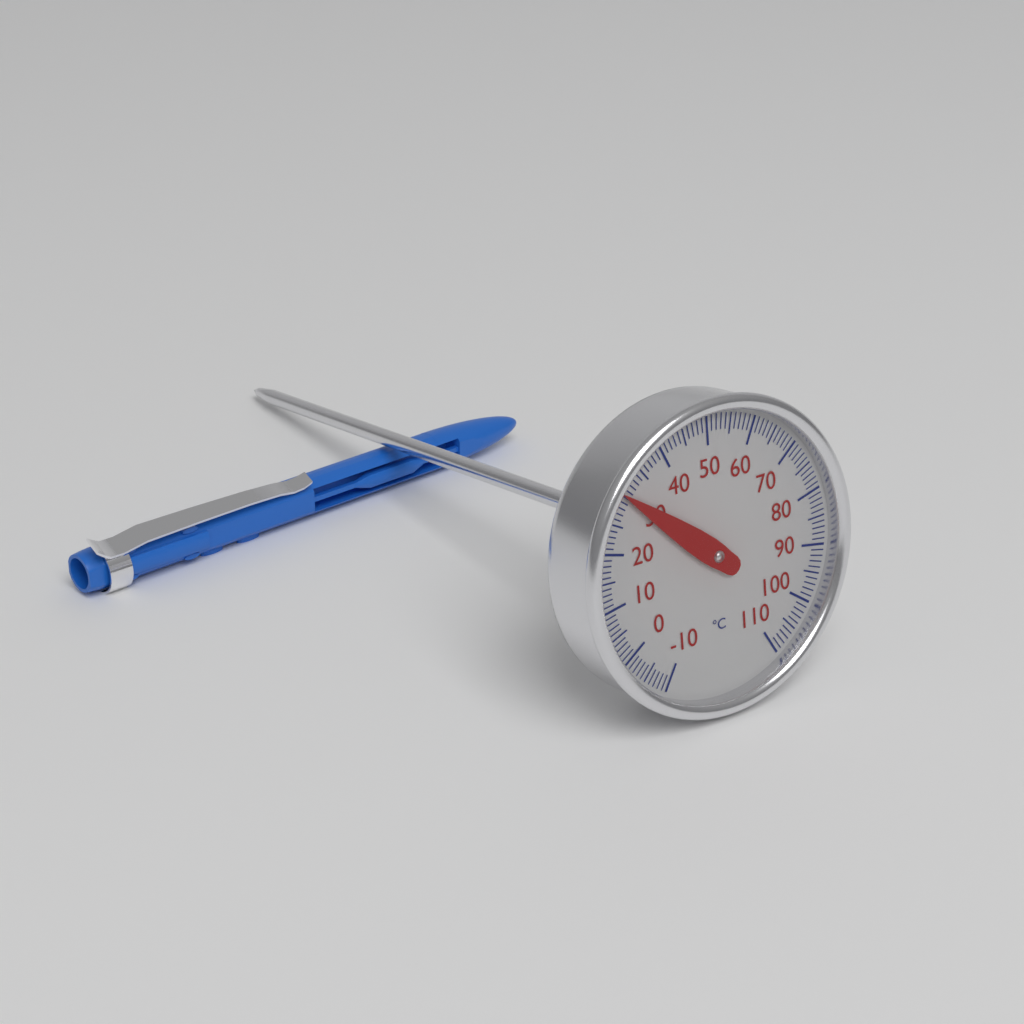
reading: 30 °C
